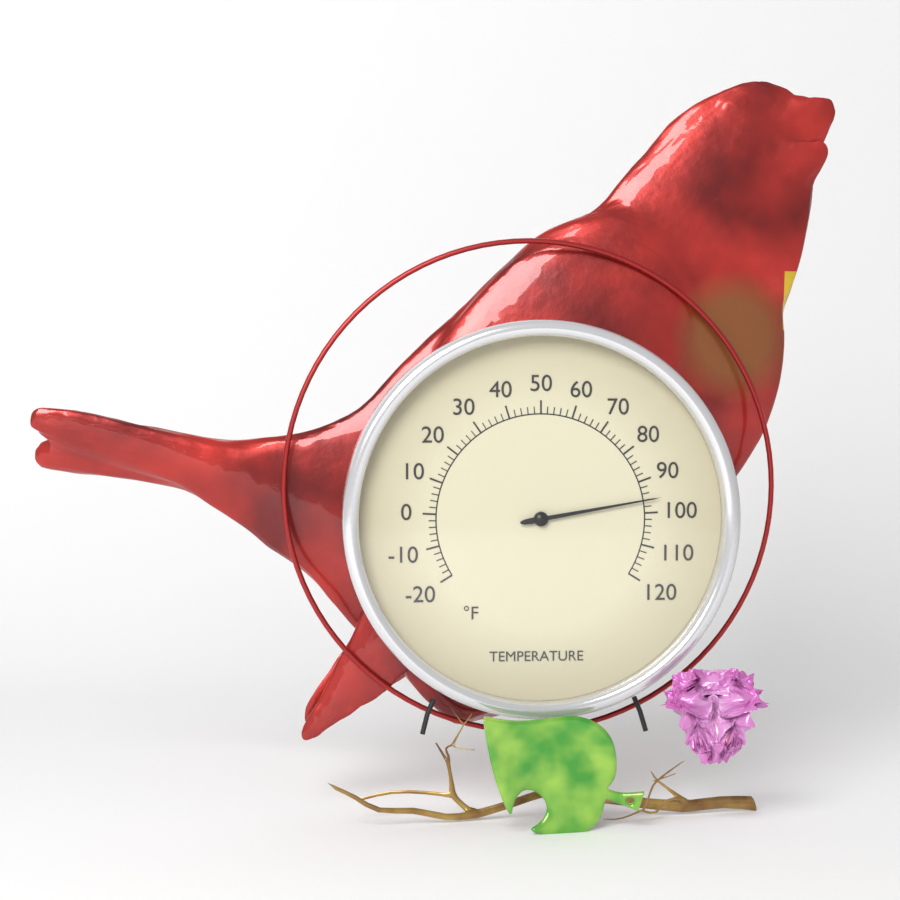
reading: 96 °F
